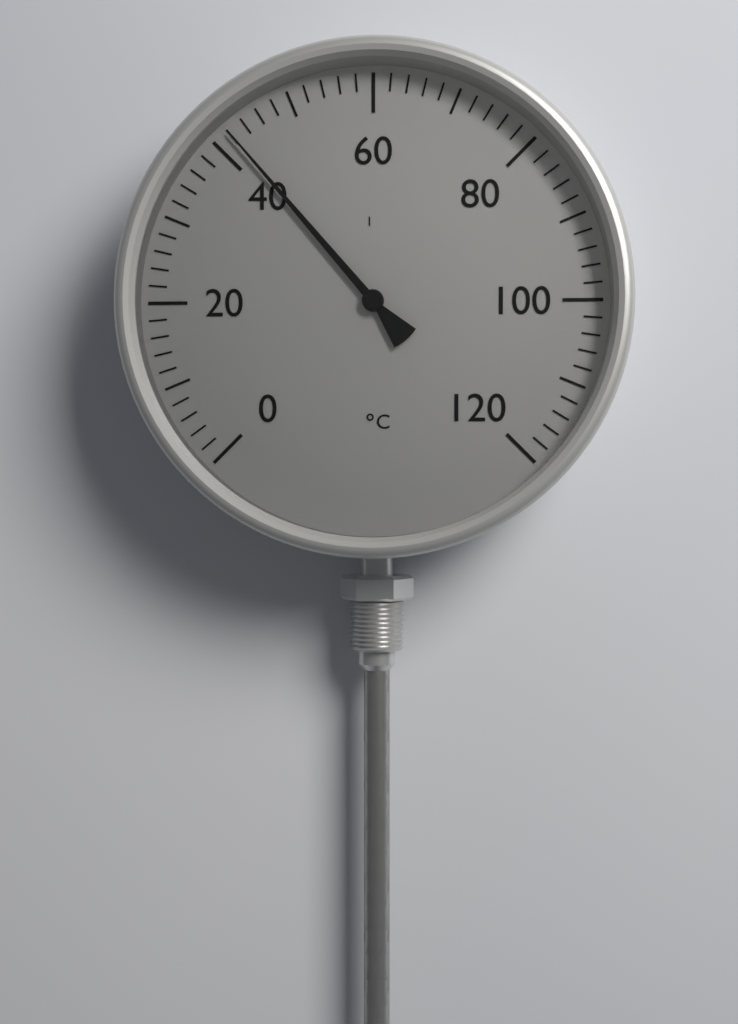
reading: 42 °C
